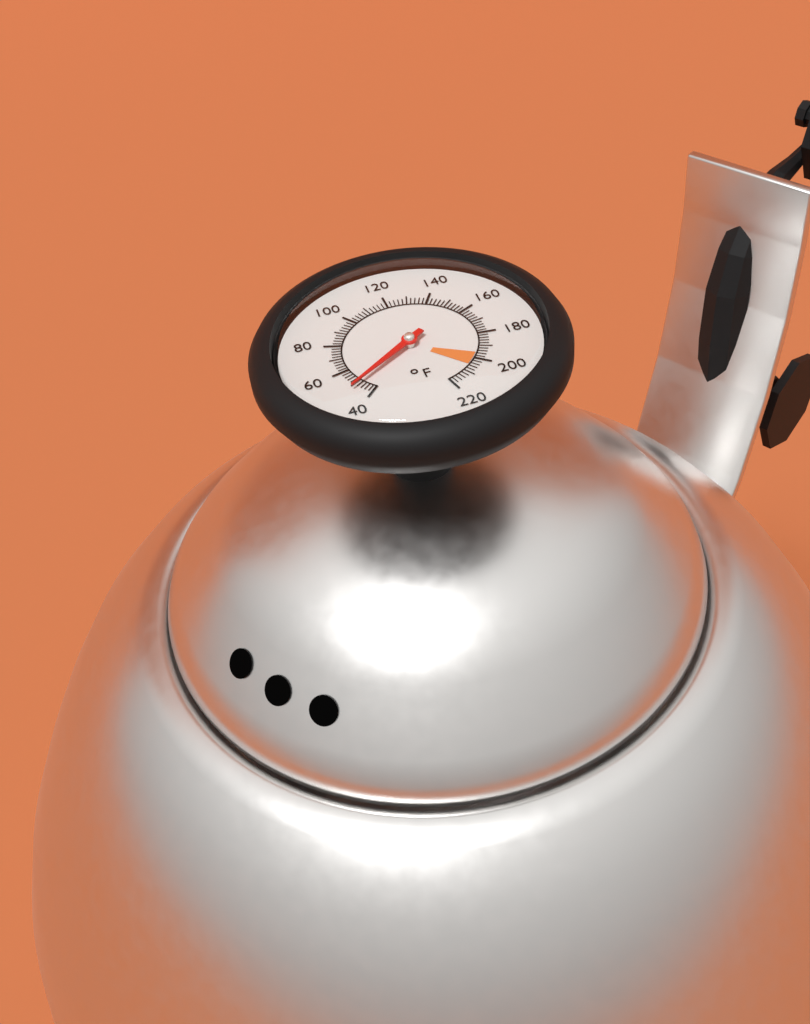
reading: 48 °F
